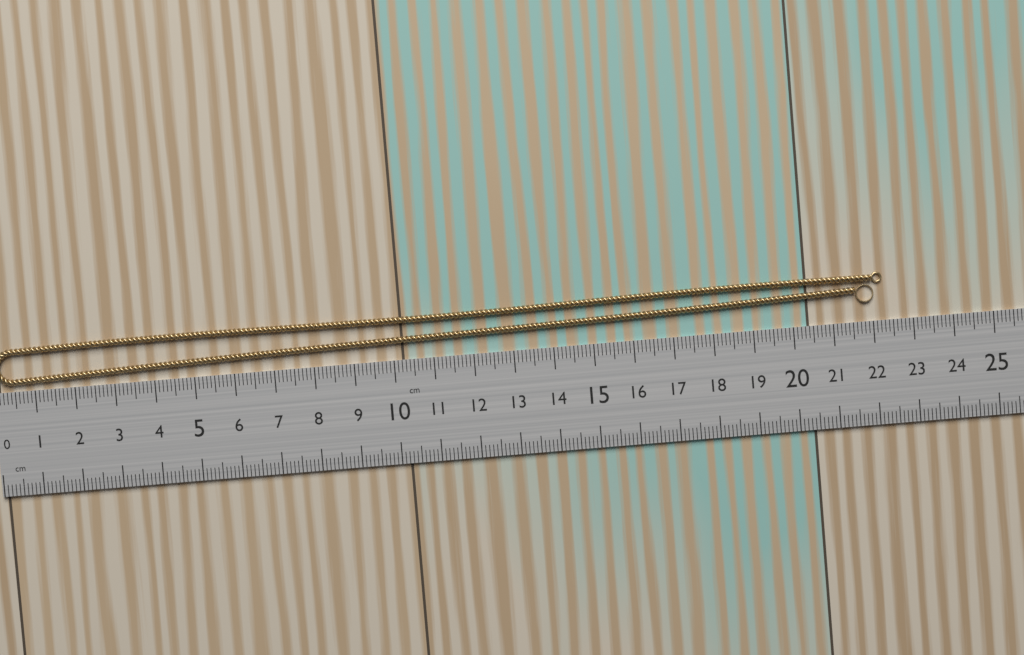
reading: 22.3 cm
